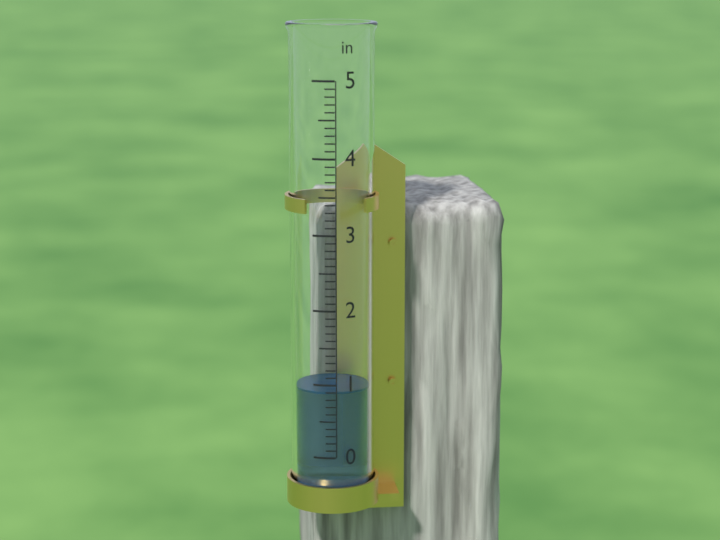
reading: 0.9 in
